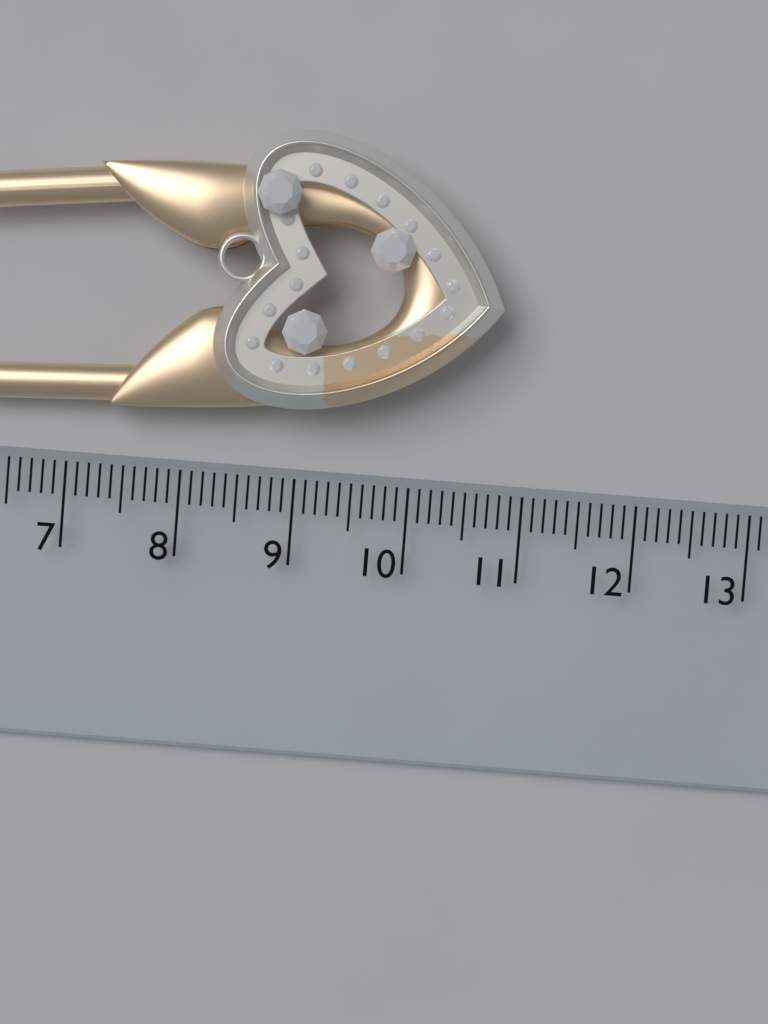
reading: 10.7 cm
